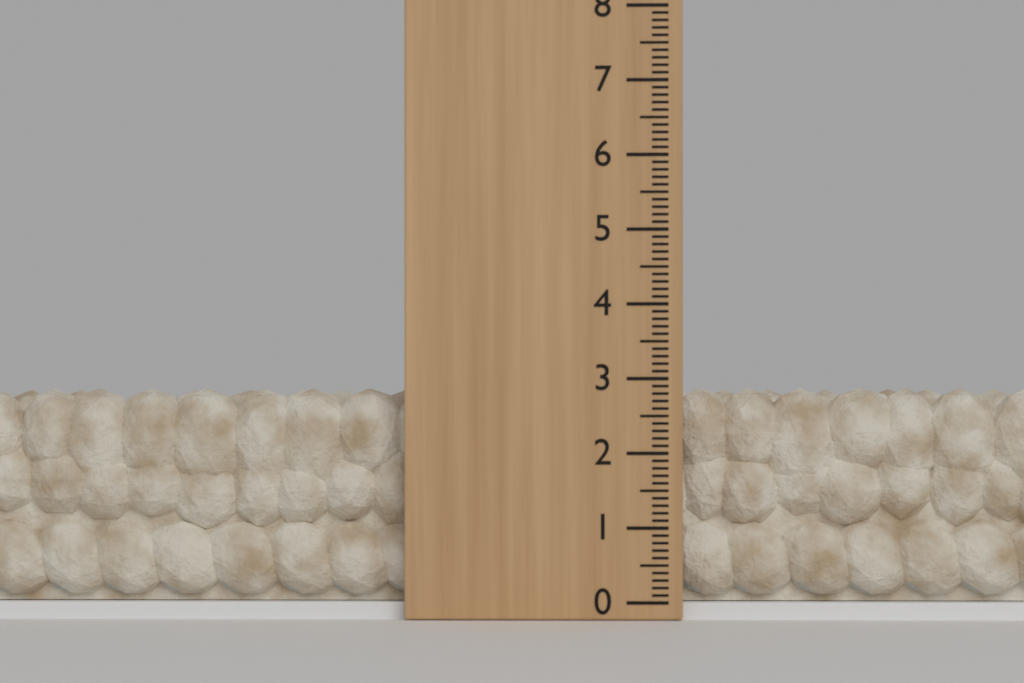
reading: 2.9 (no unit)
